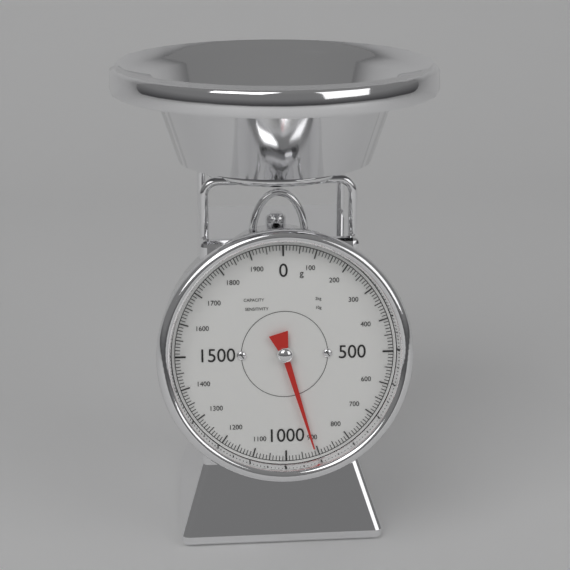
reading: 910 g
